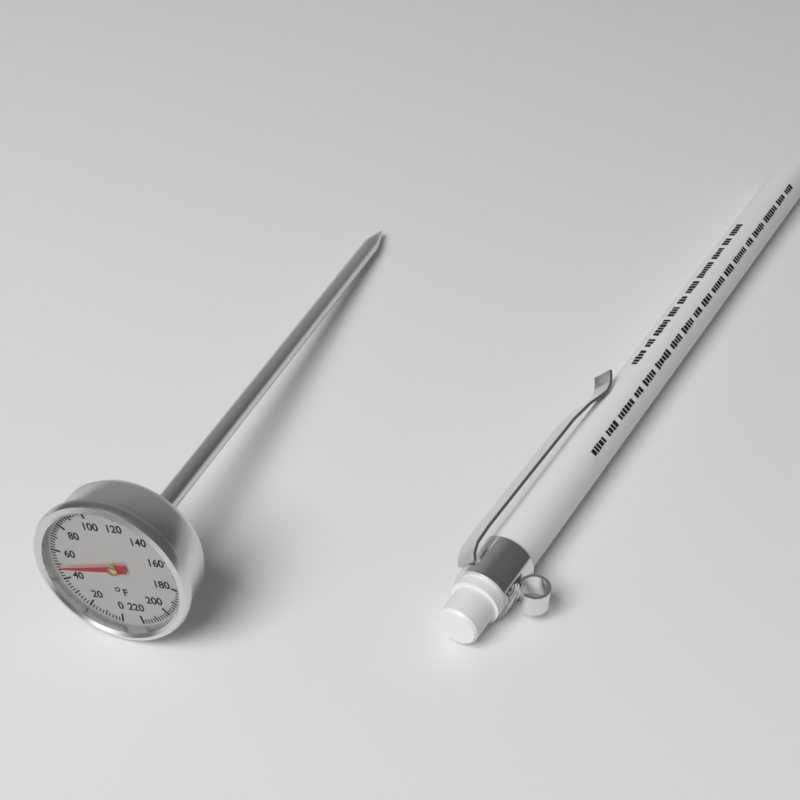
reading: 48 °F
